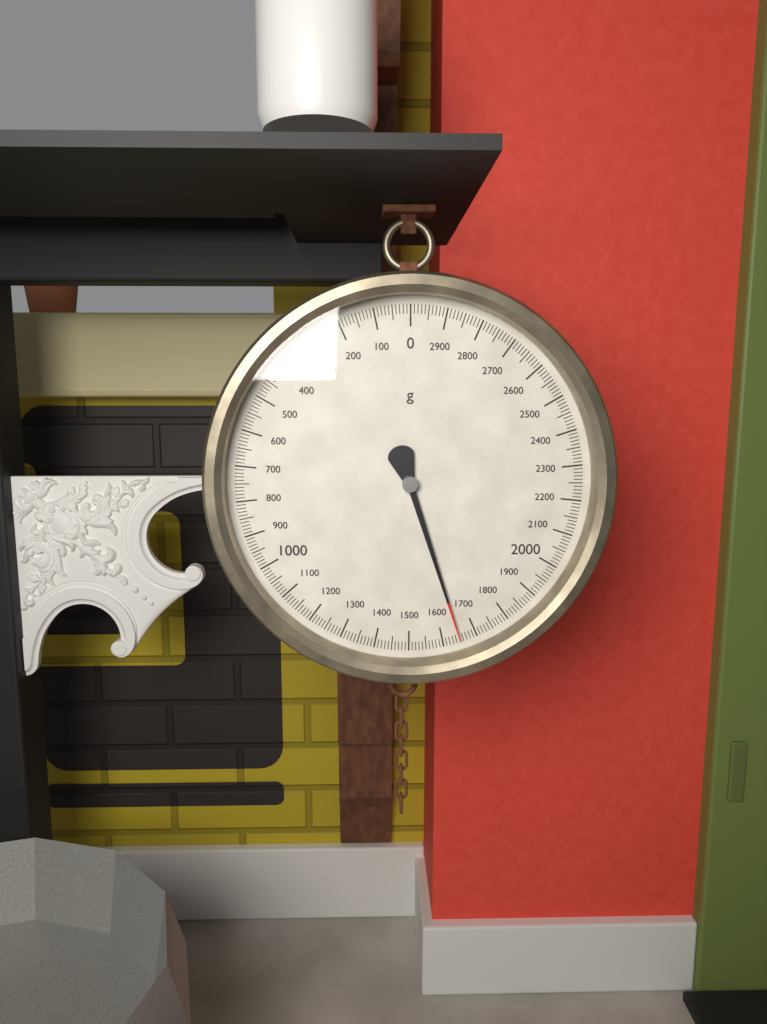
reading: 1650 g
